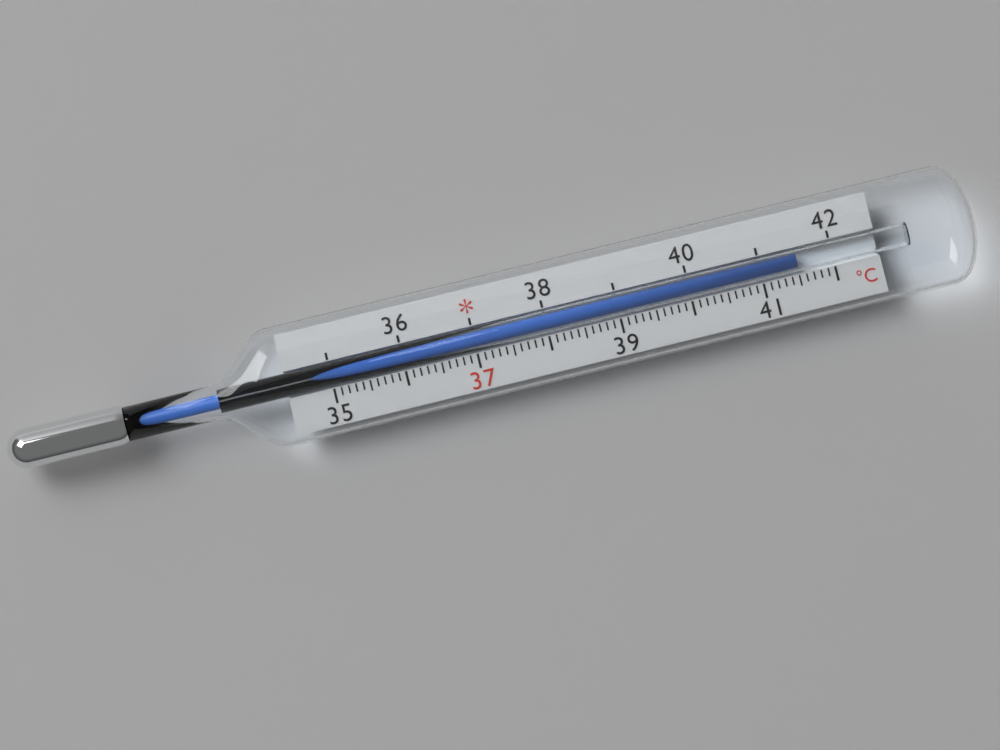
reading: 41.5 °C
